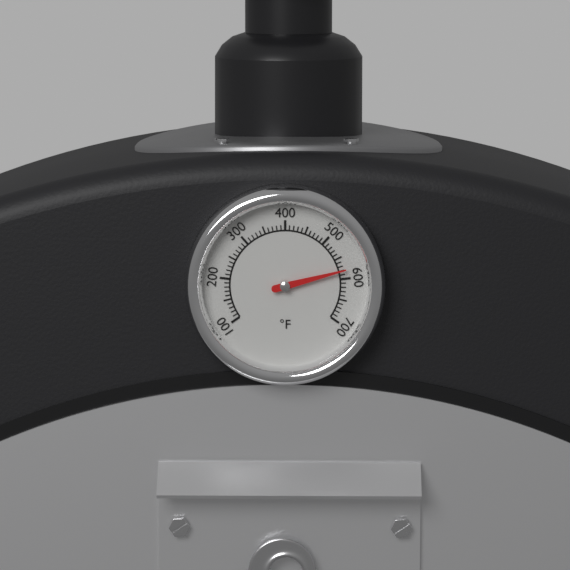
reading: 580 °F
